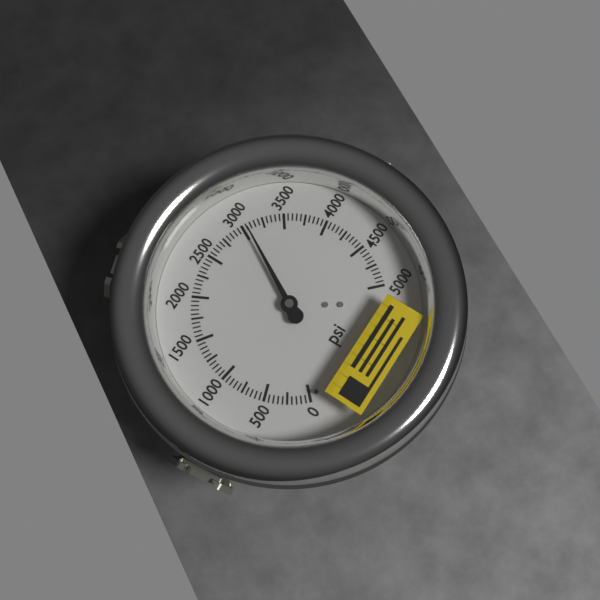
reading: 3050 psi
